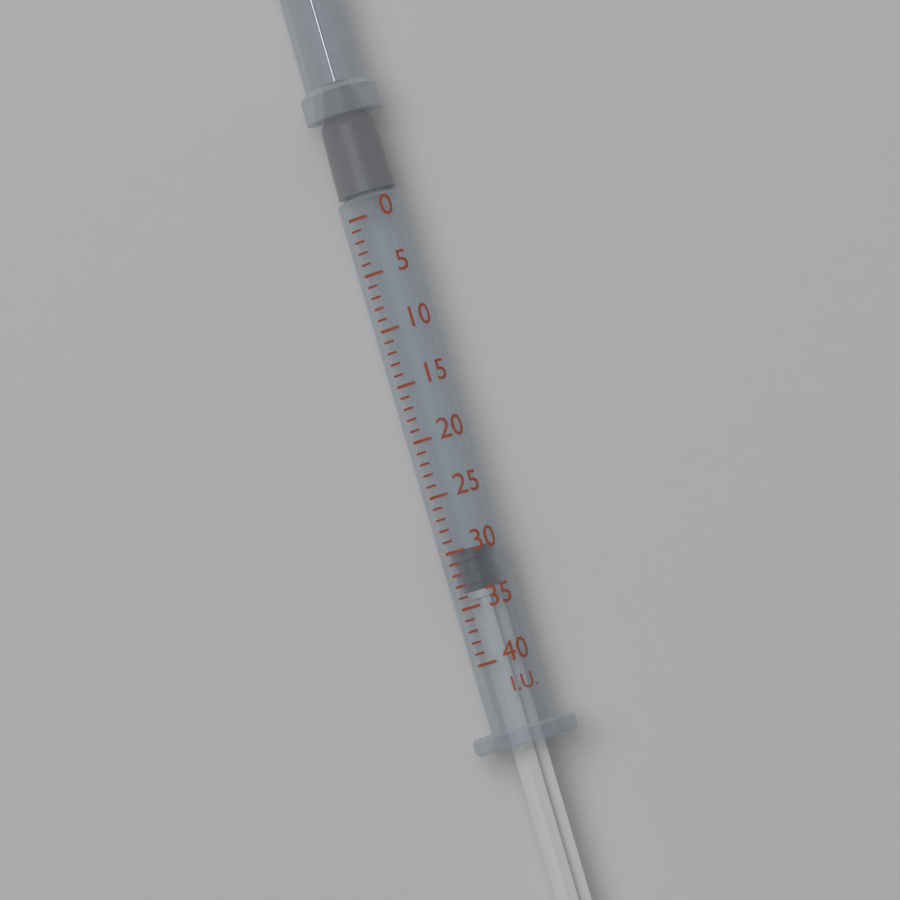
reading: 30 I.U.
